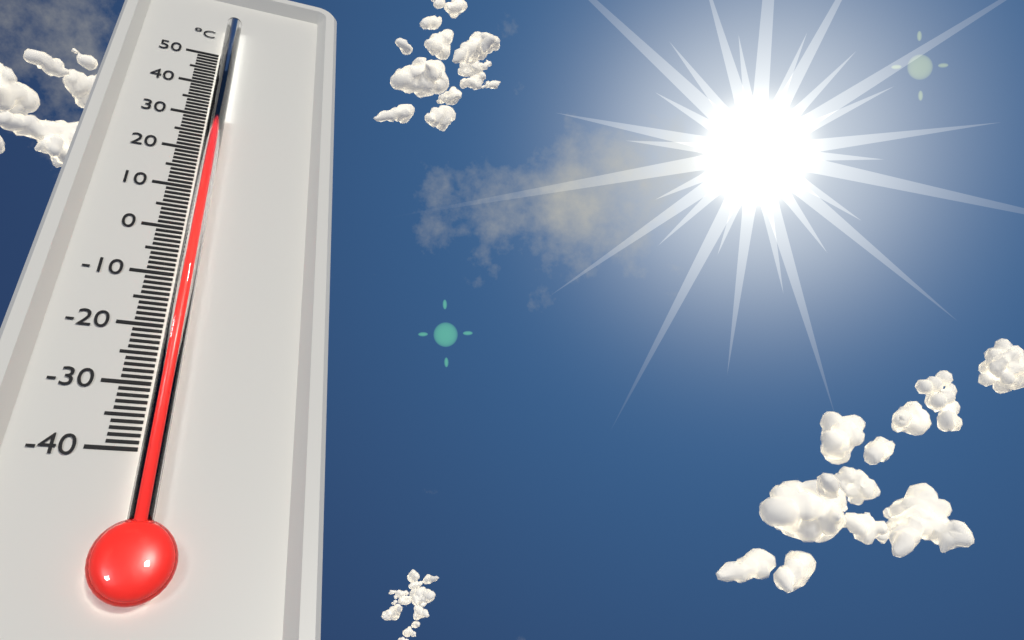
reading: 29 °C
